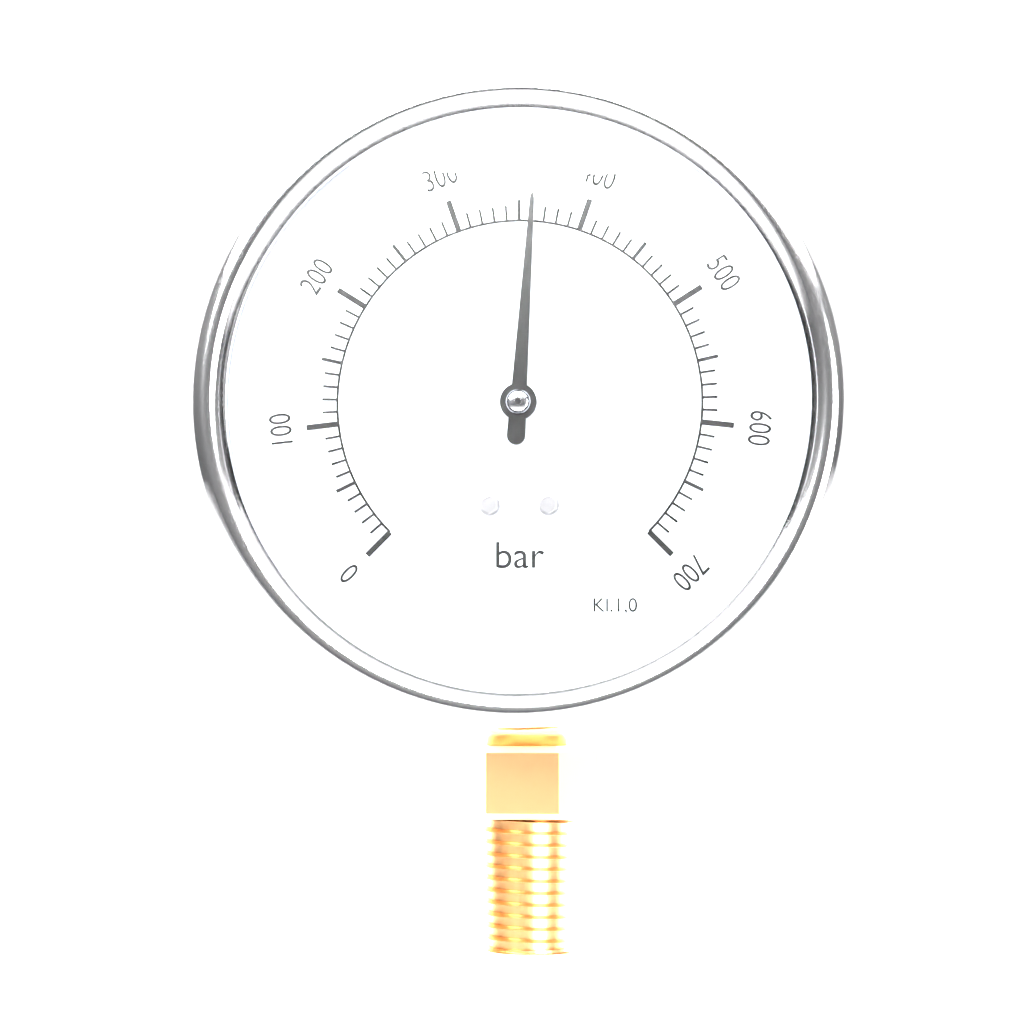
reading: 360 bar
